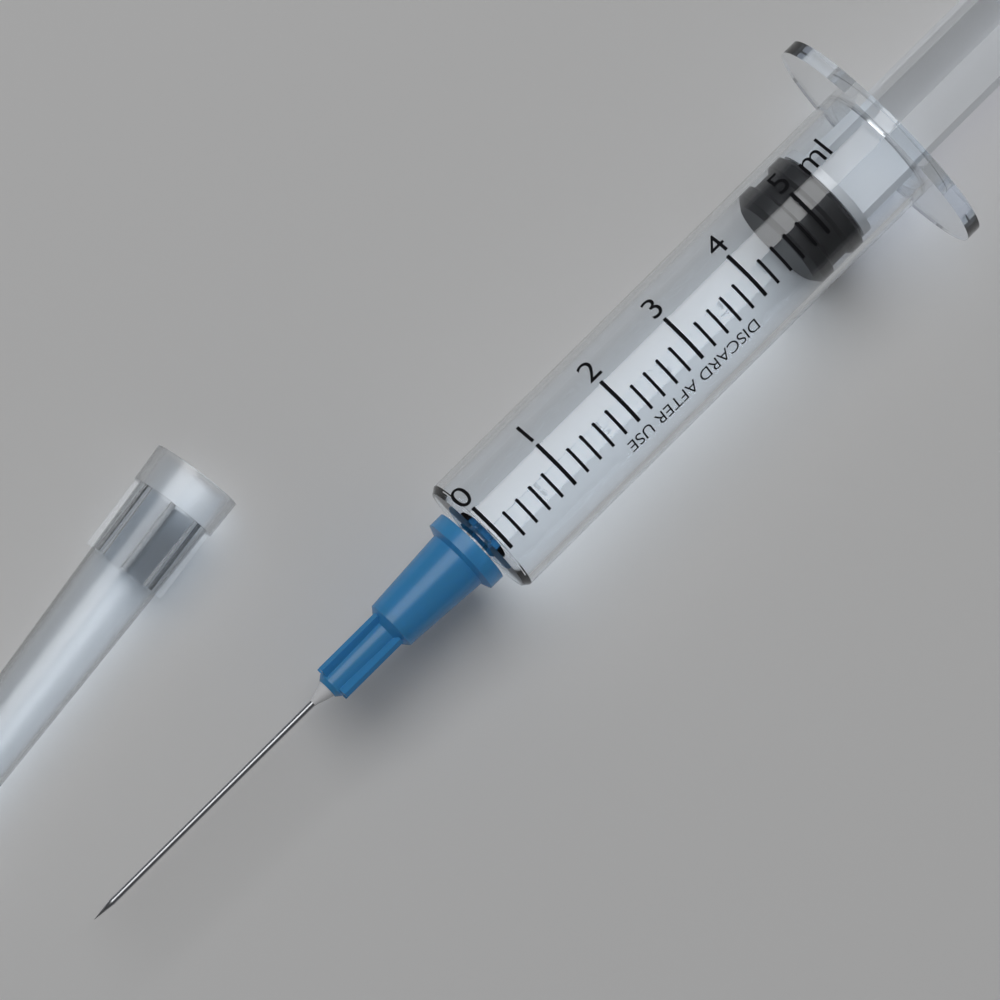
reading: 4.6 ml
